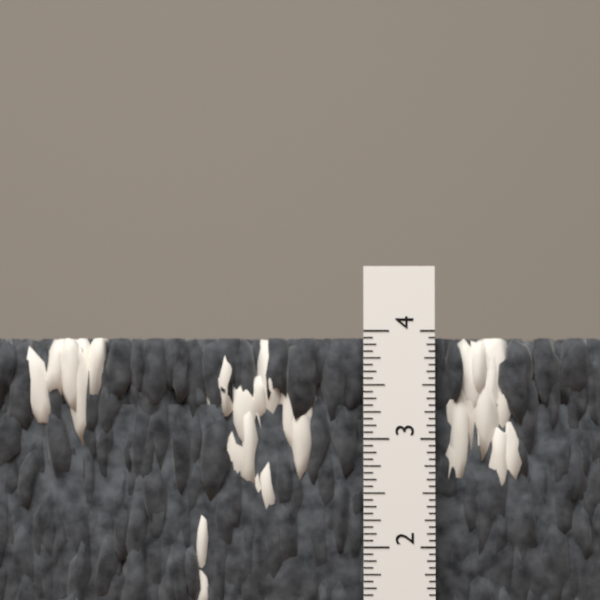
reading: 3.9375 in
